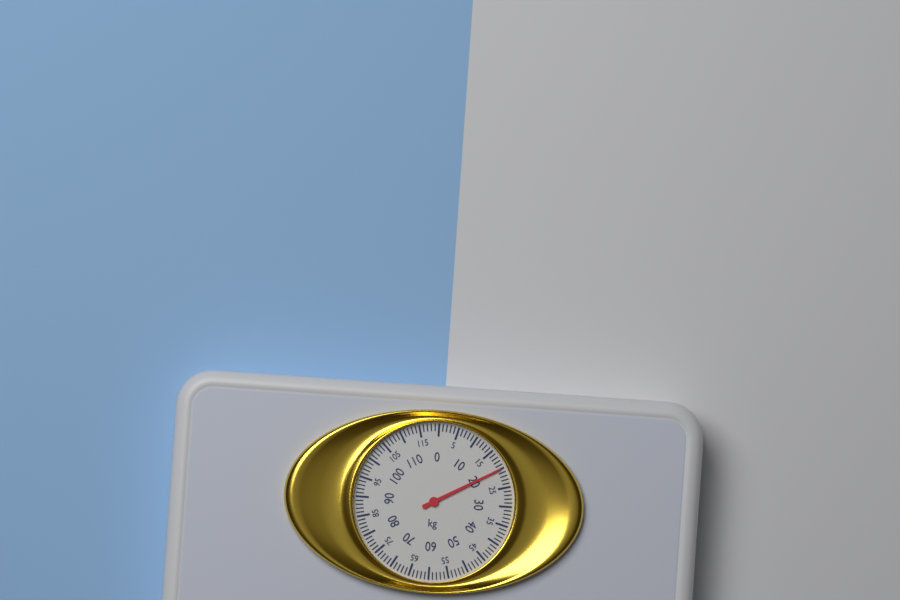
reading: 20 kg
